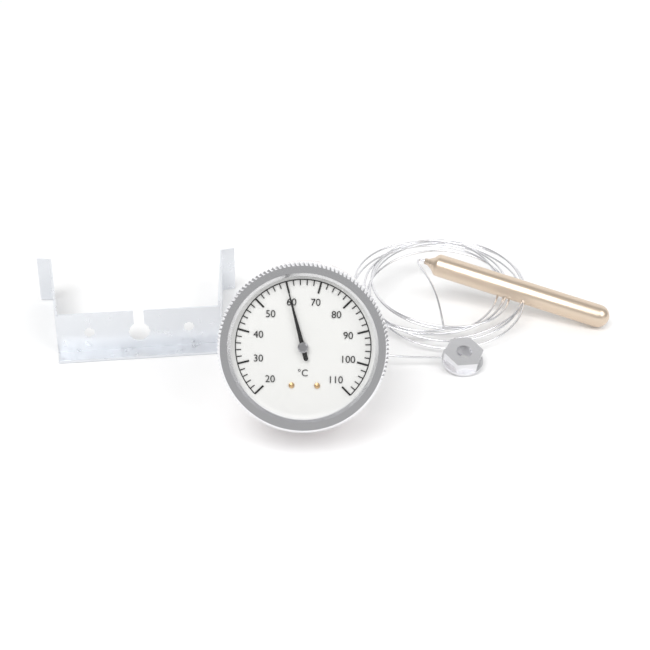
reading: 60 °C
